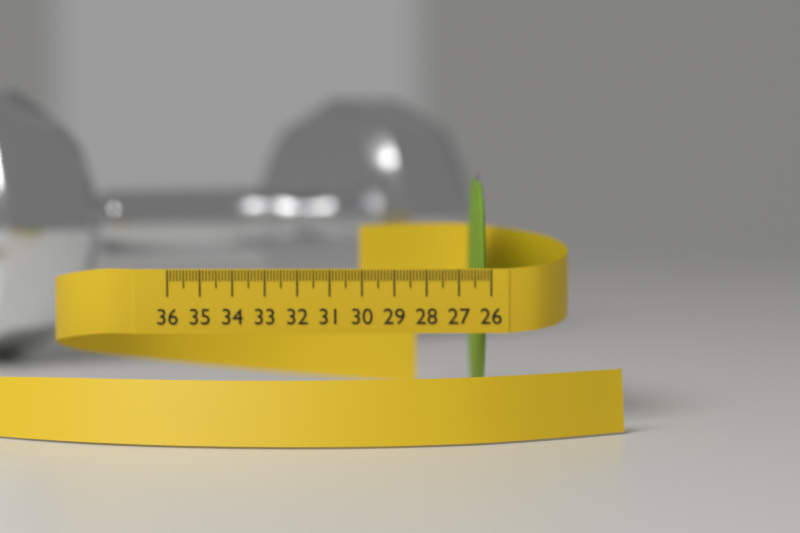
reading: 26.4 (no unit)
